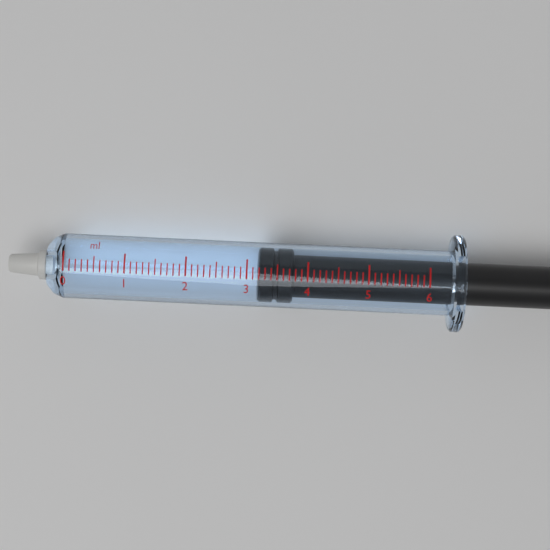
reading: 3.2 ml
